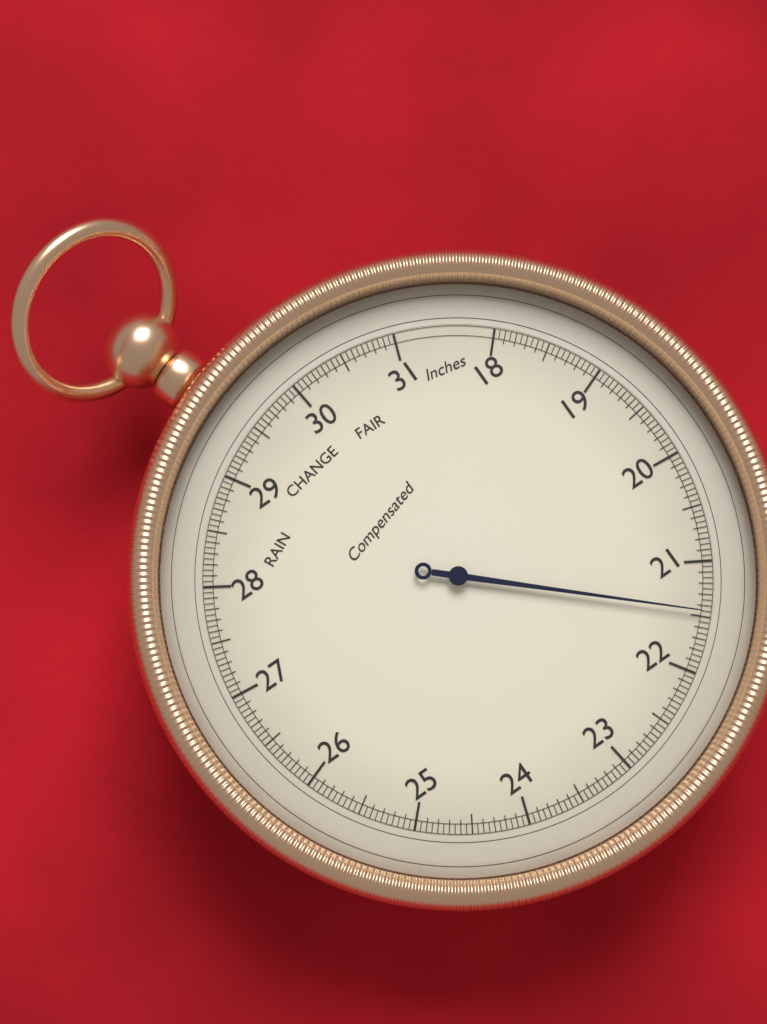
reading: 21.45 inHg
